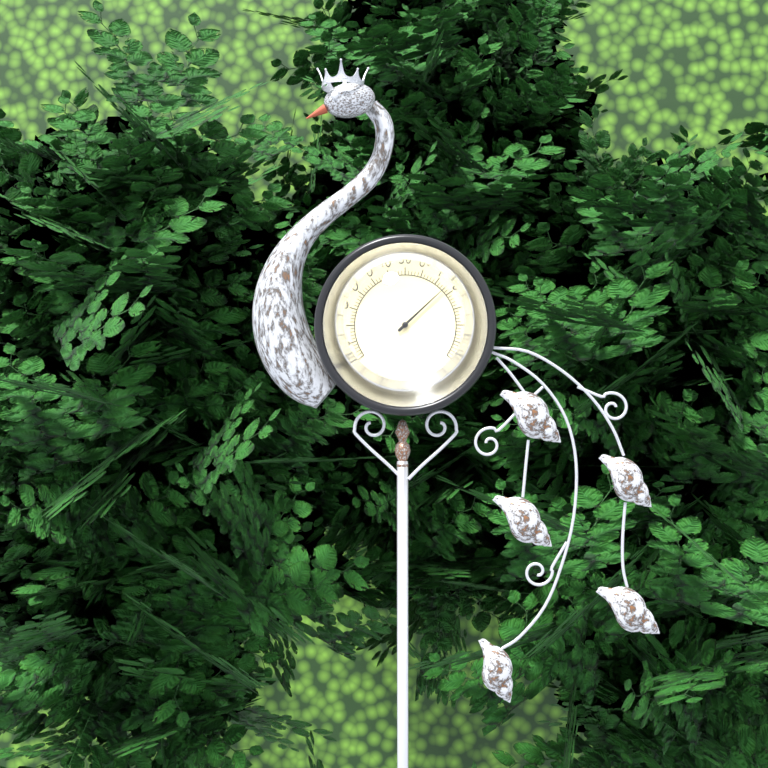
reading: 76 °F
